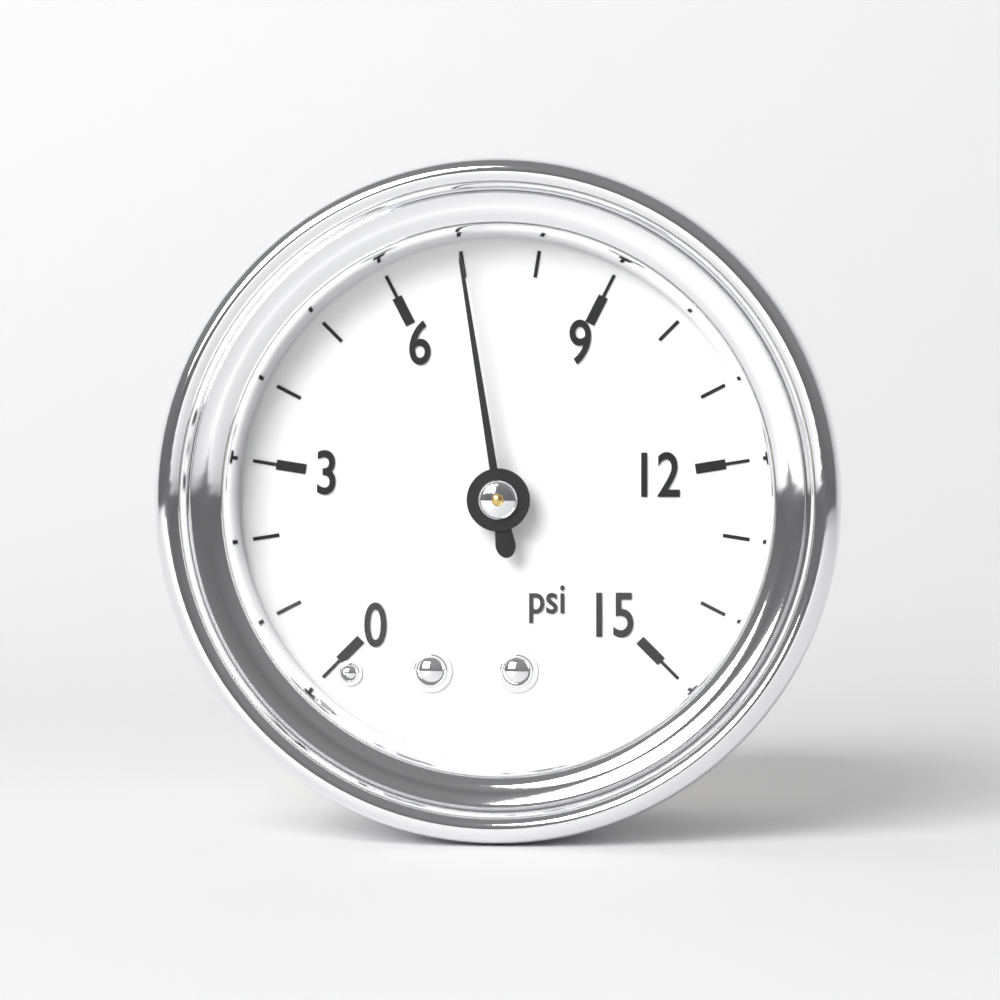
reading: 7 psi
